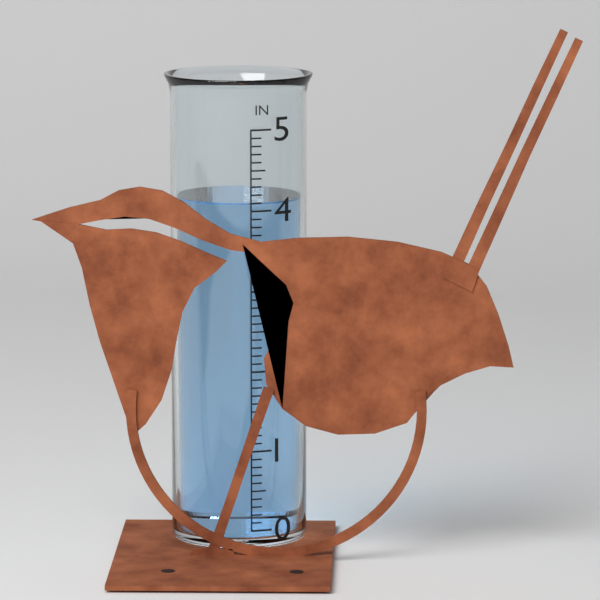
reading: 4.1 in
